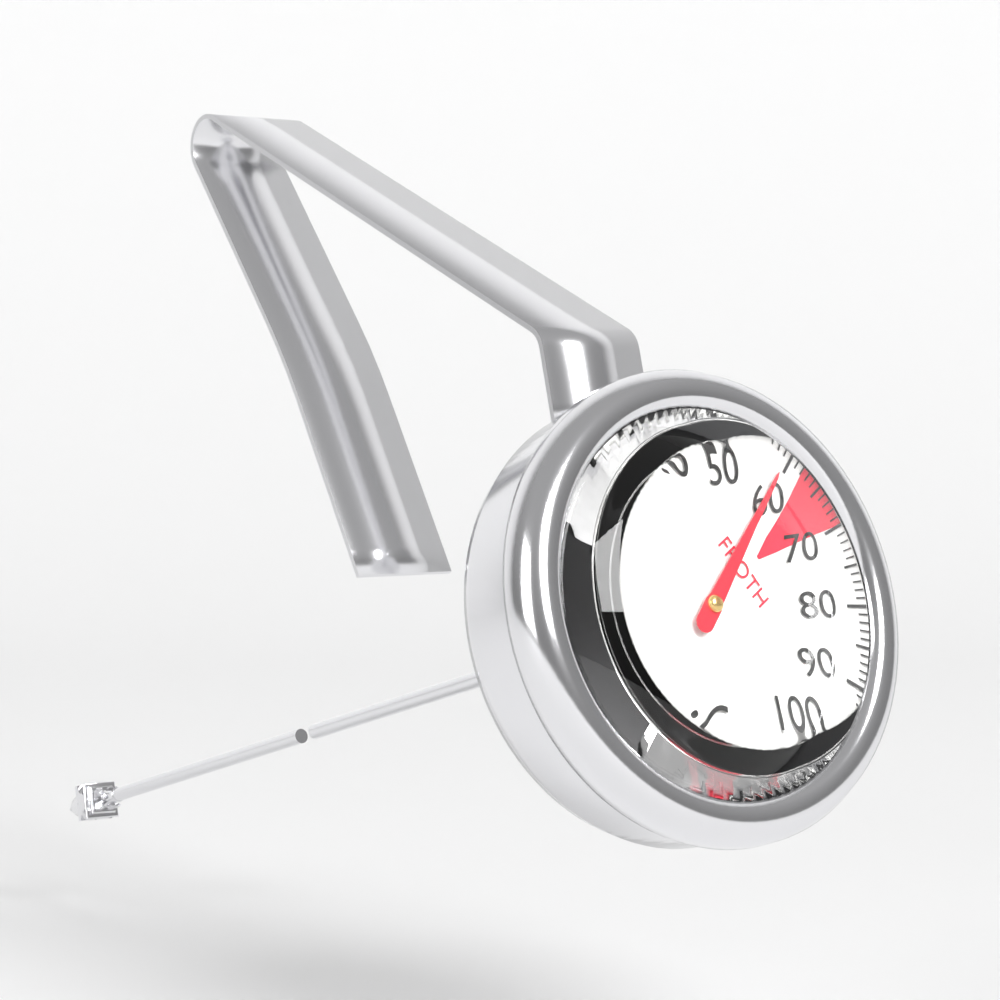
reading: 59 °C
